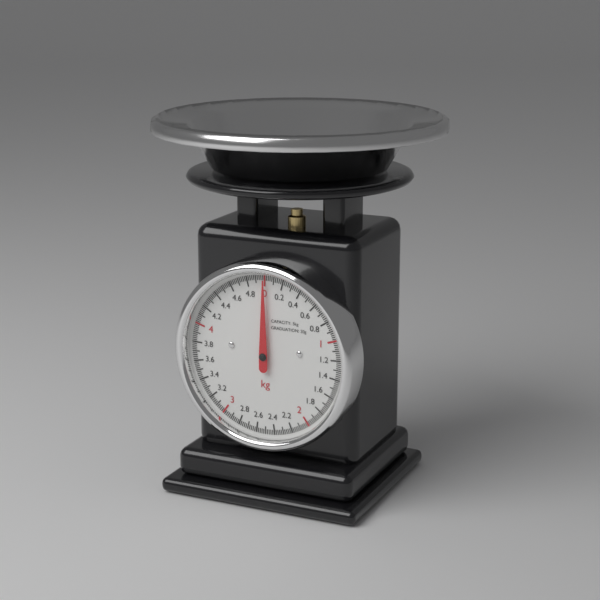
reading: 0.00 kg
